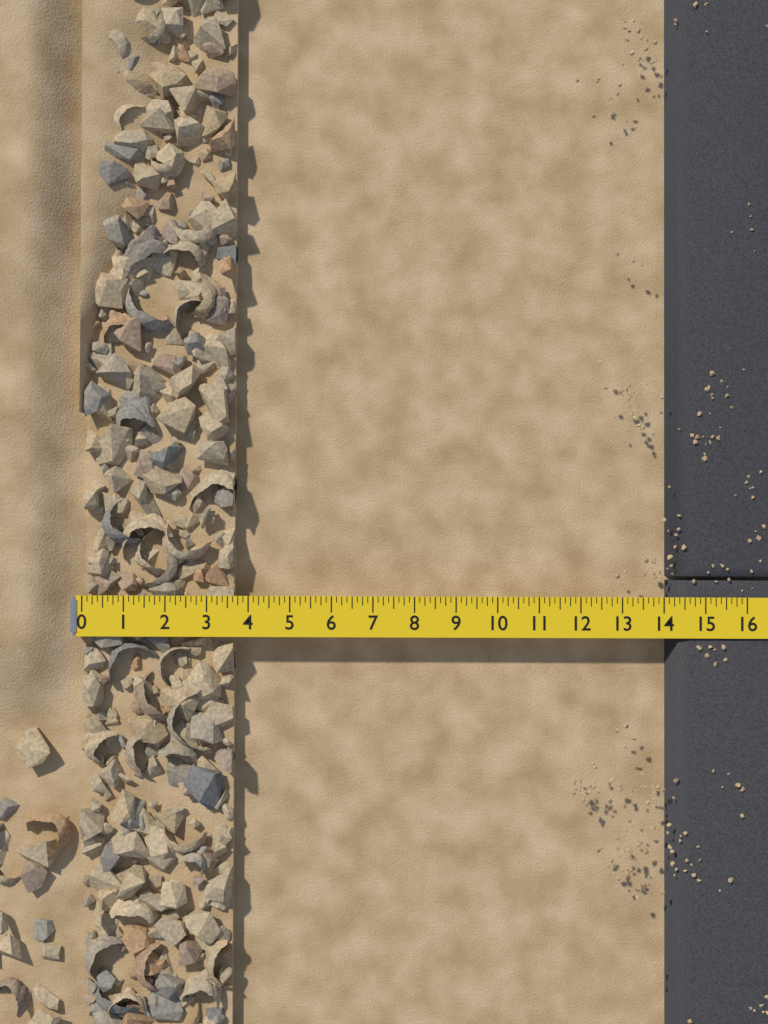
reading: 3.625 (no unit)
